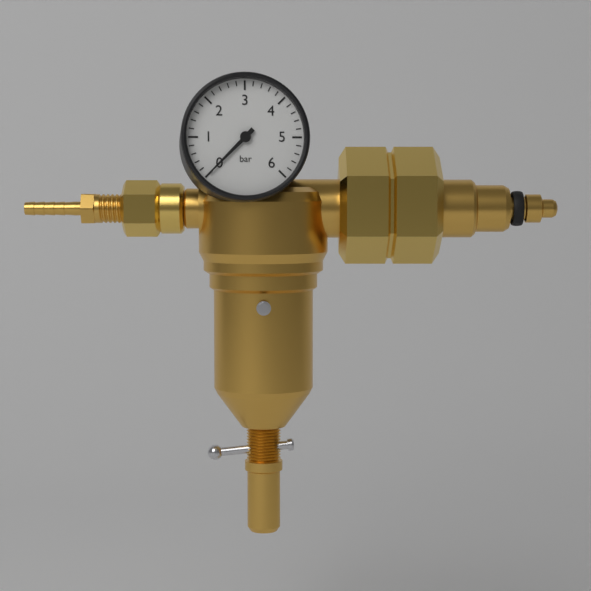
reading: 0.0 bar
